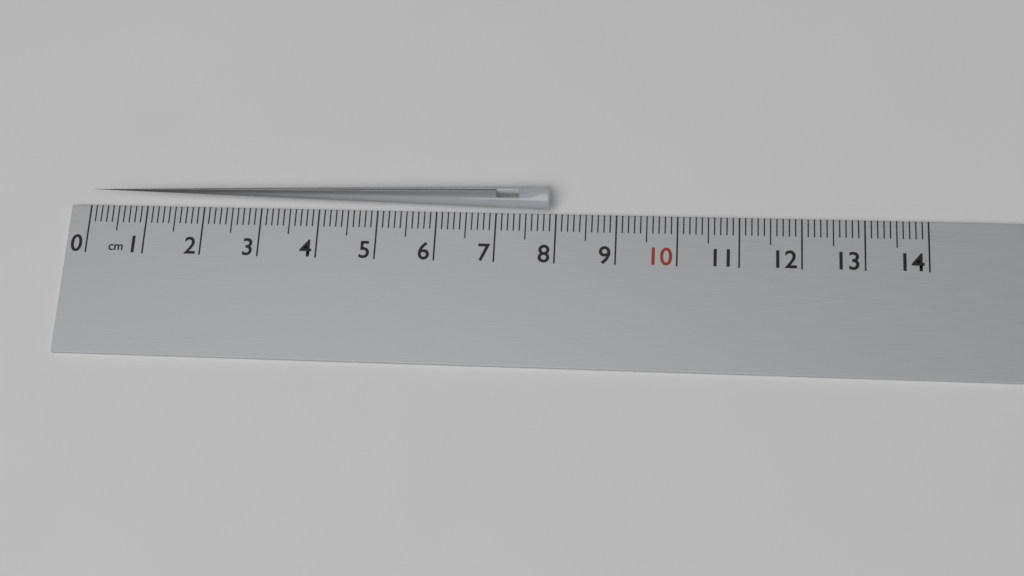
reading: 7.9 cm
